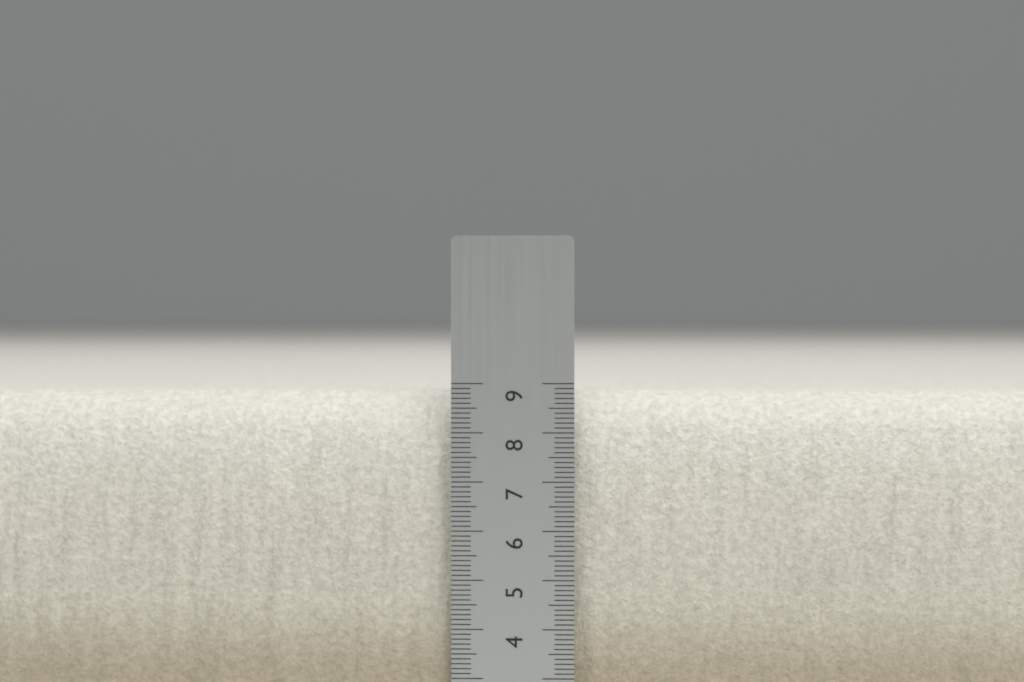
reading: 8.8 cm
